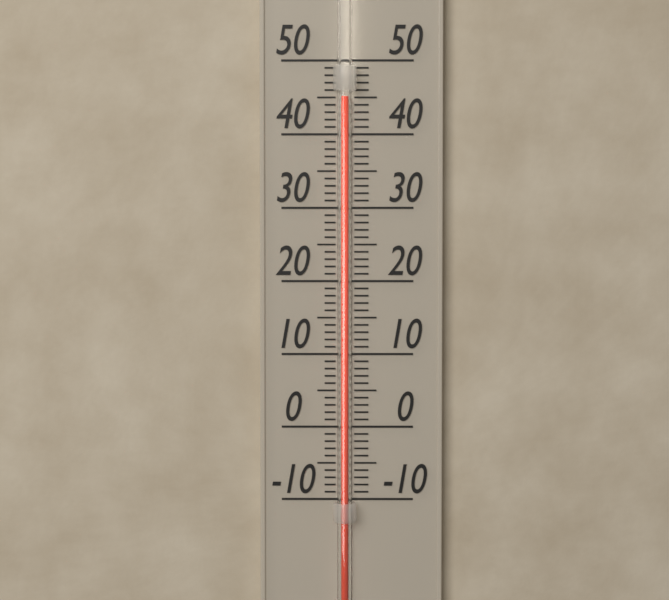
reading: 45 (no unit)
